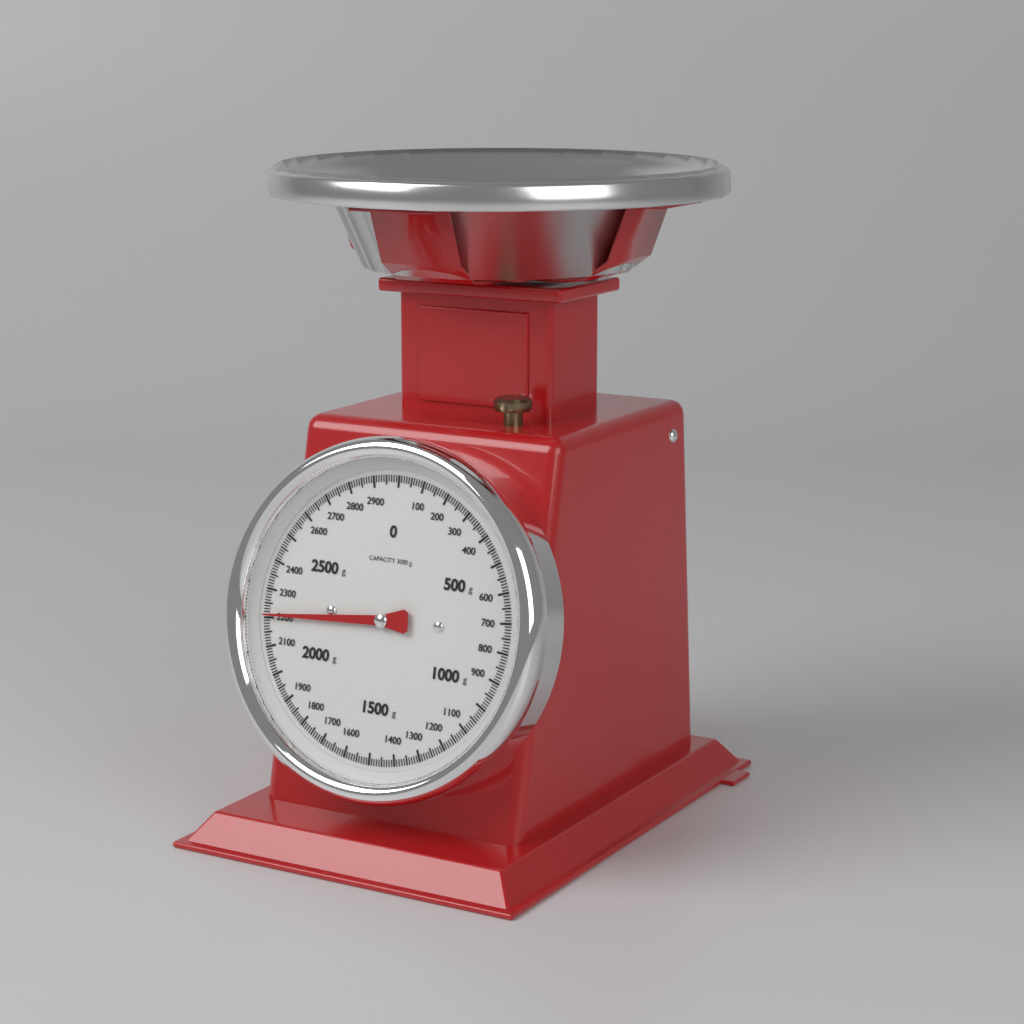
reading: 2210 g
